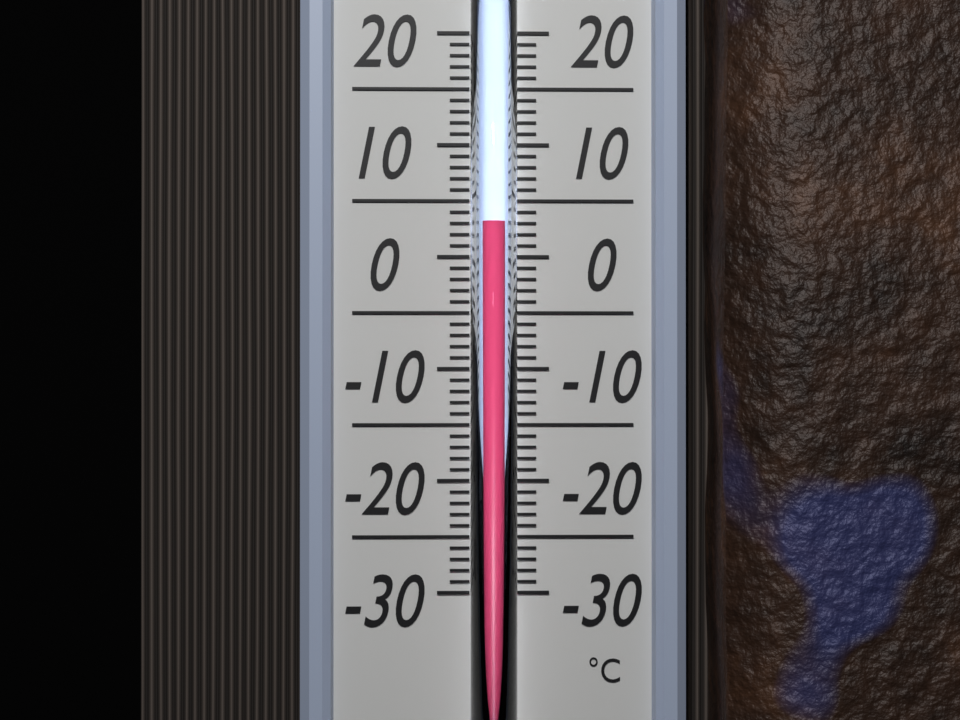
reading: 3 °C
